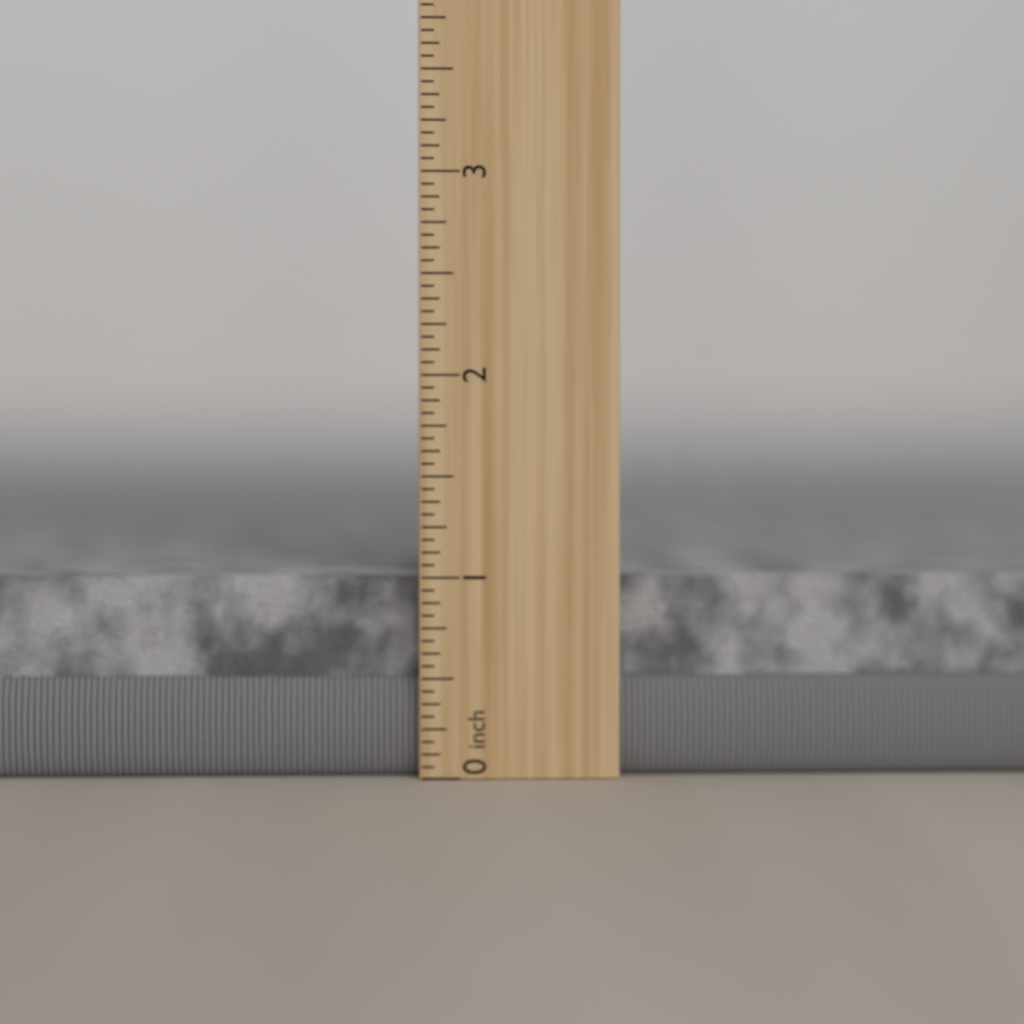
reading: 1.0000 inch
